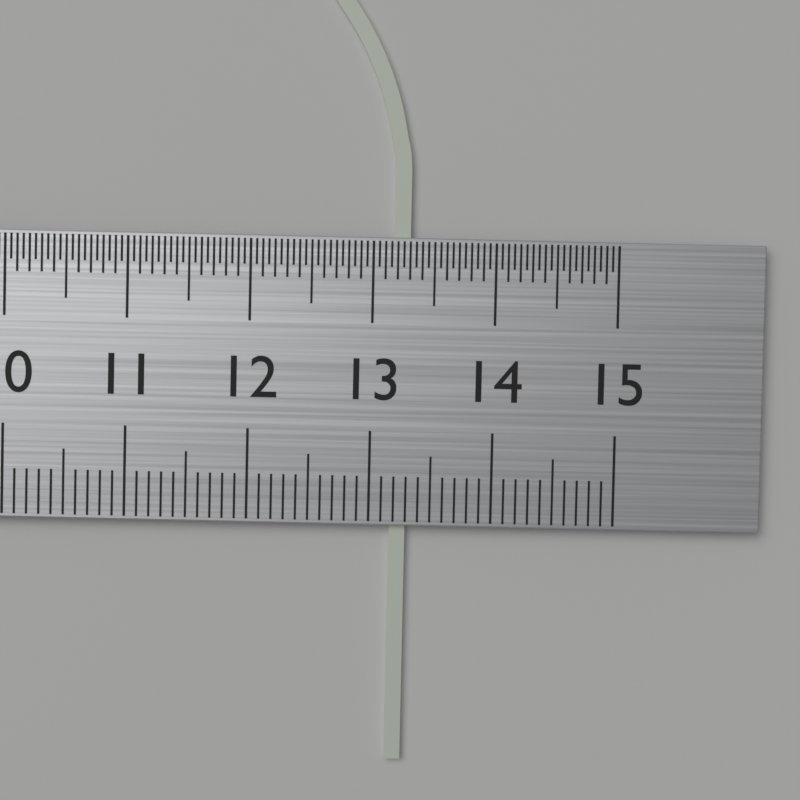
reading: 13.3 cm
